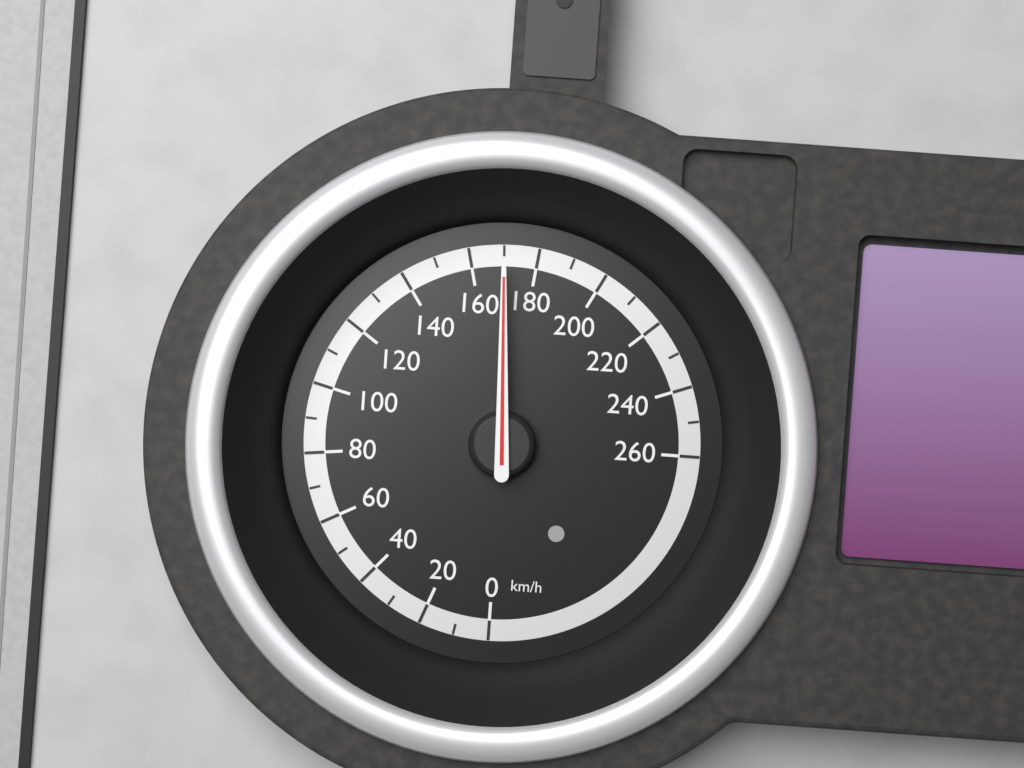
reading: 170 km/h
